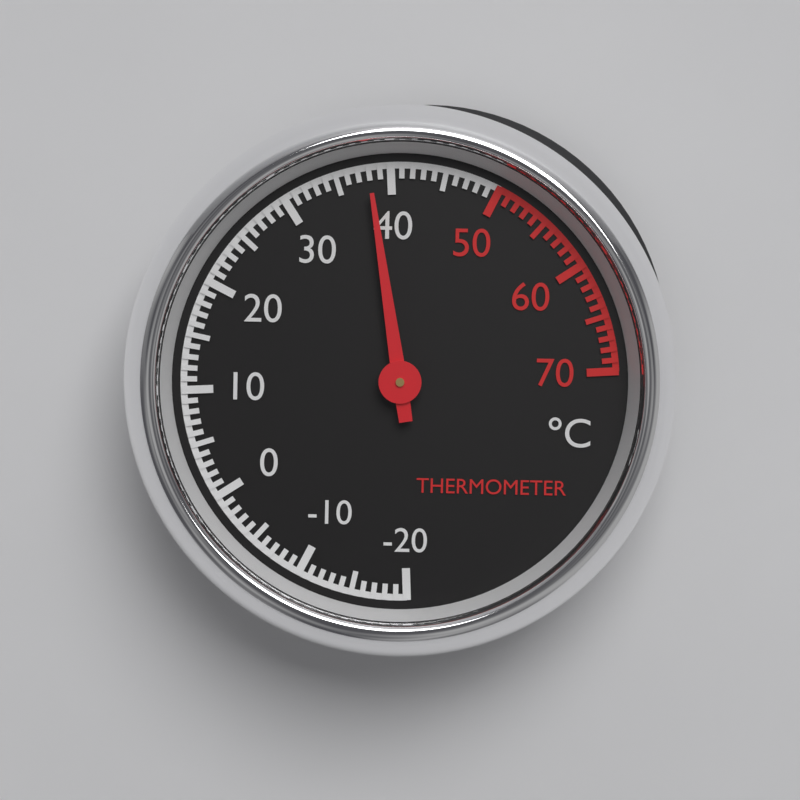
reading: 38 °C
